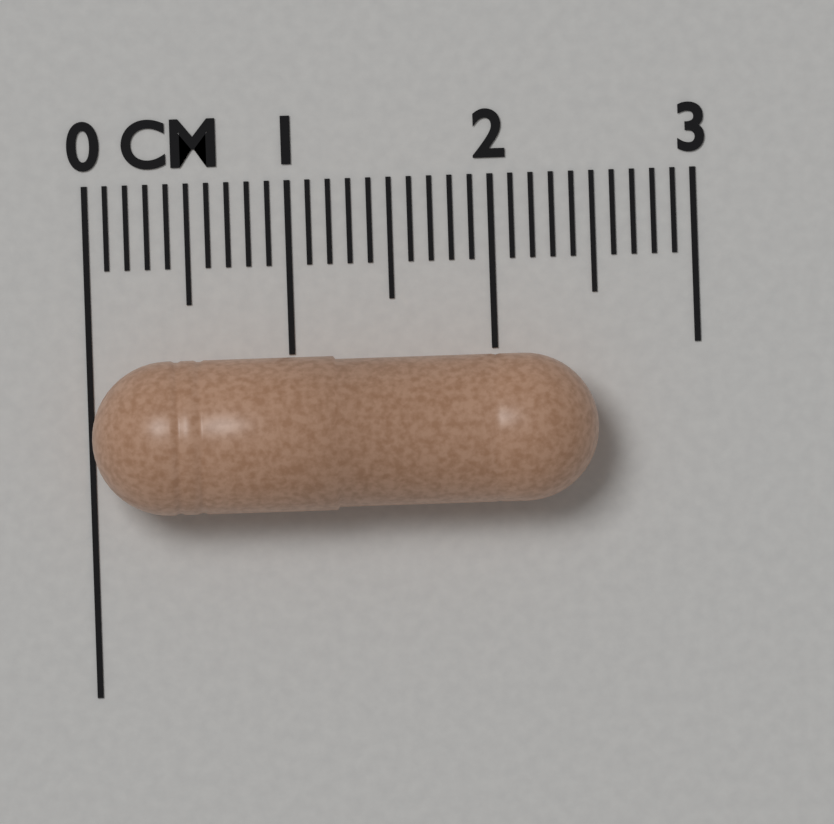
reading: 2.5 cm
